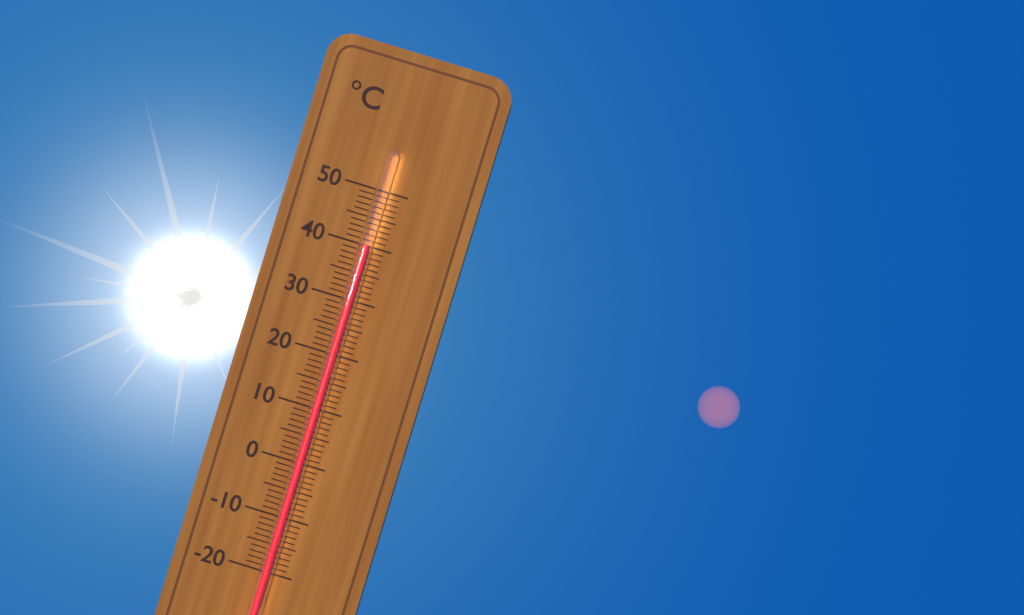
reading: 40 °C
